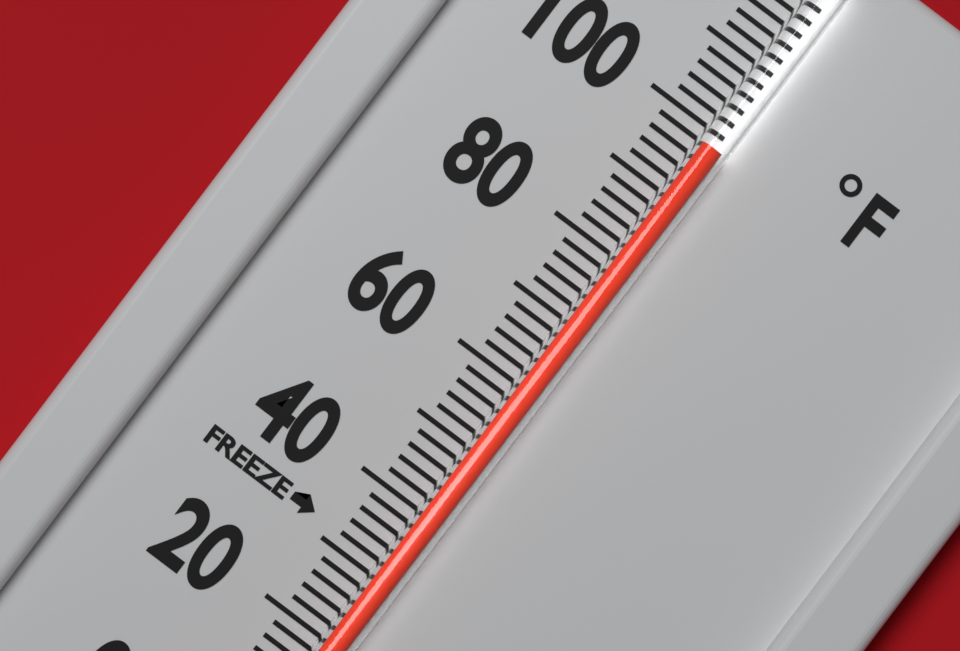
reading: 98 °F
